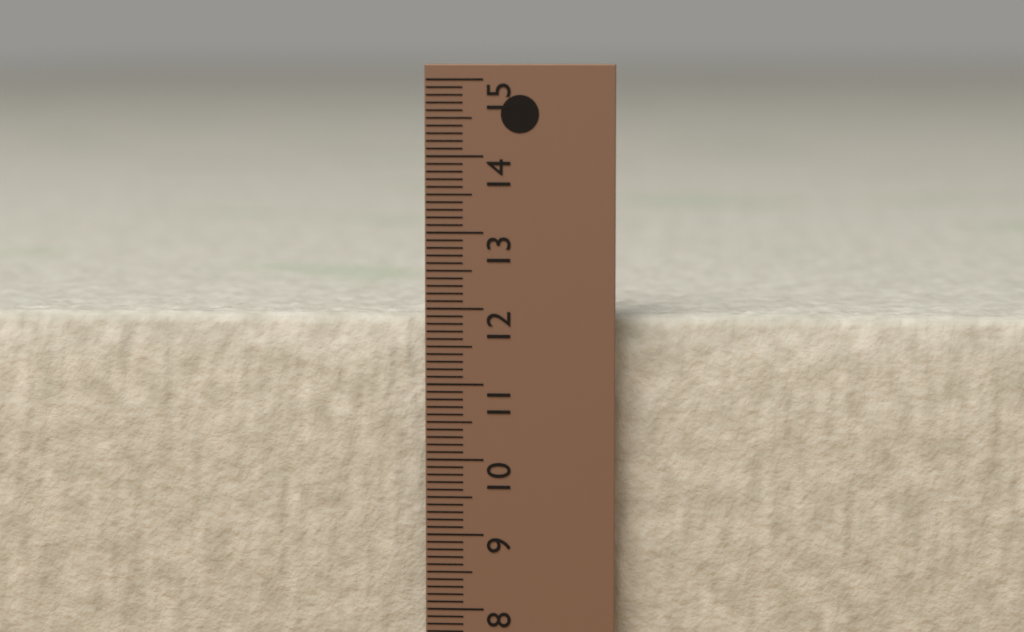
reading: 11.9 cm
